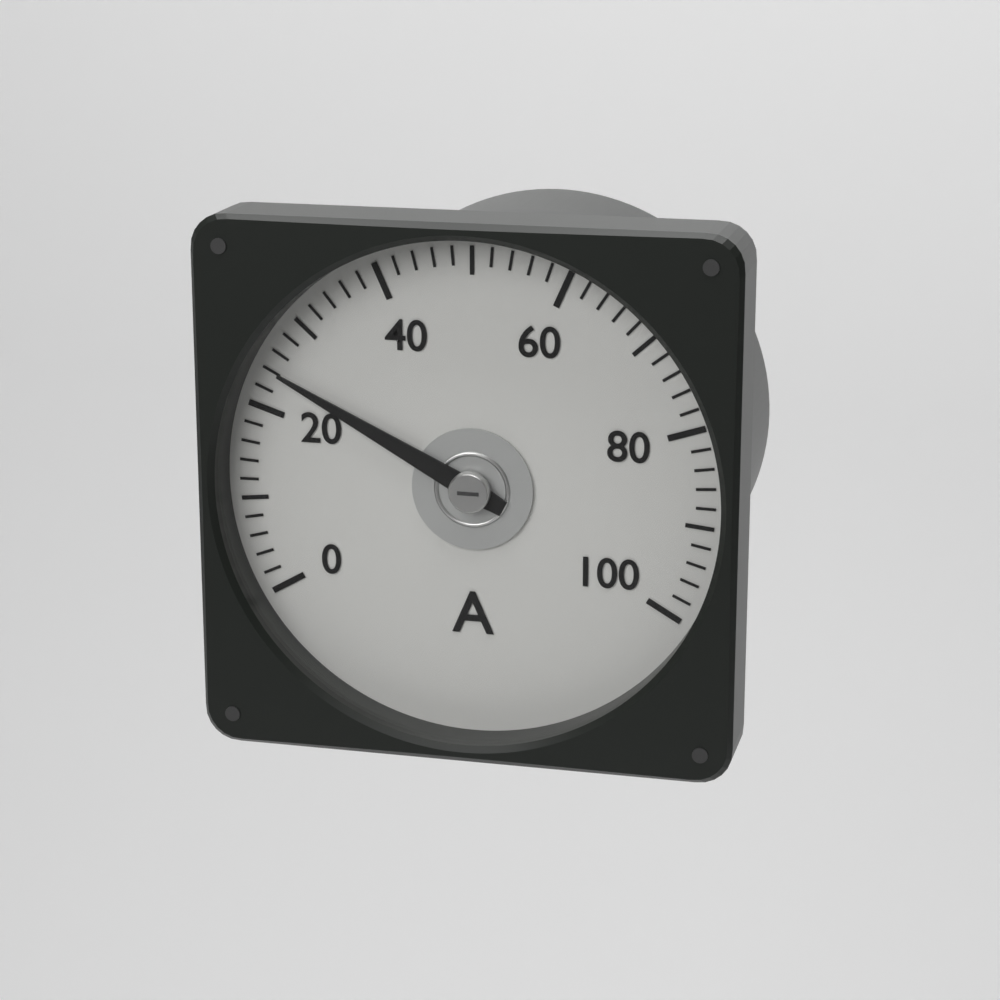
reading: 24 A
